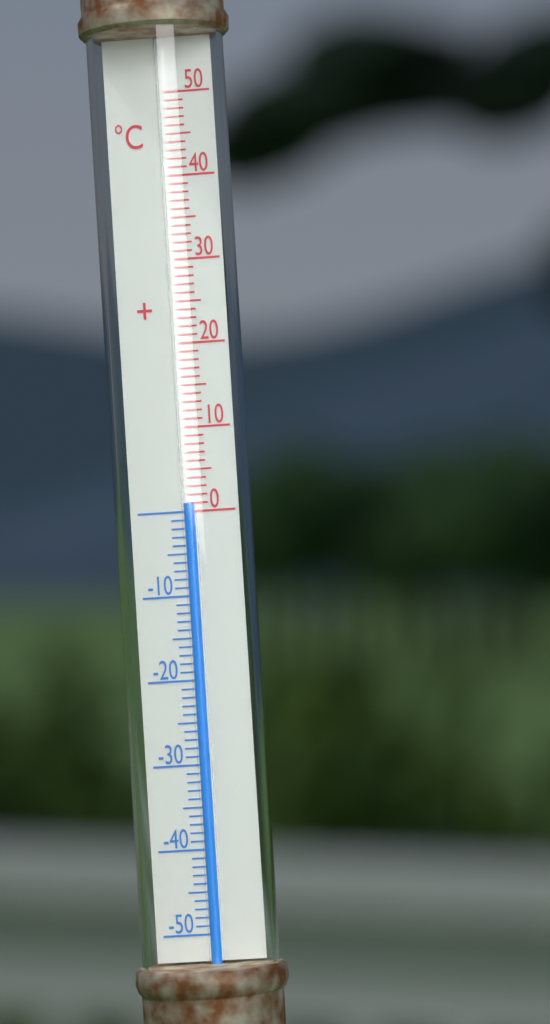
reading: 1 °C
